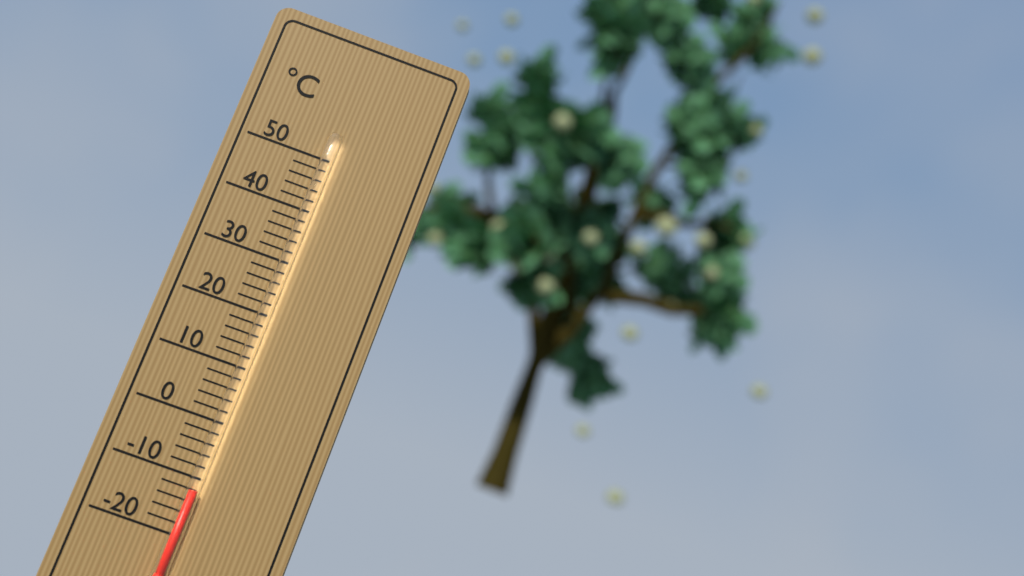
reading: -12 °C
